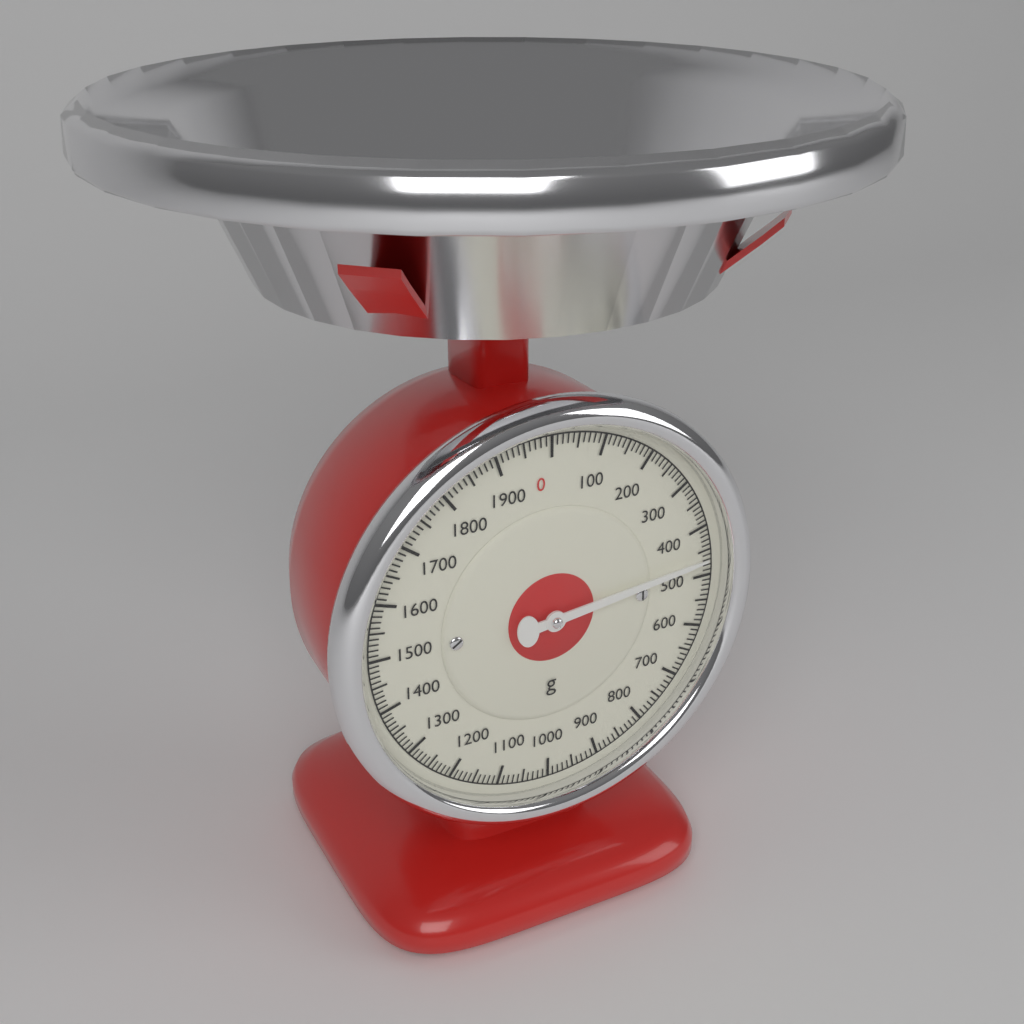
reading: 460 g
